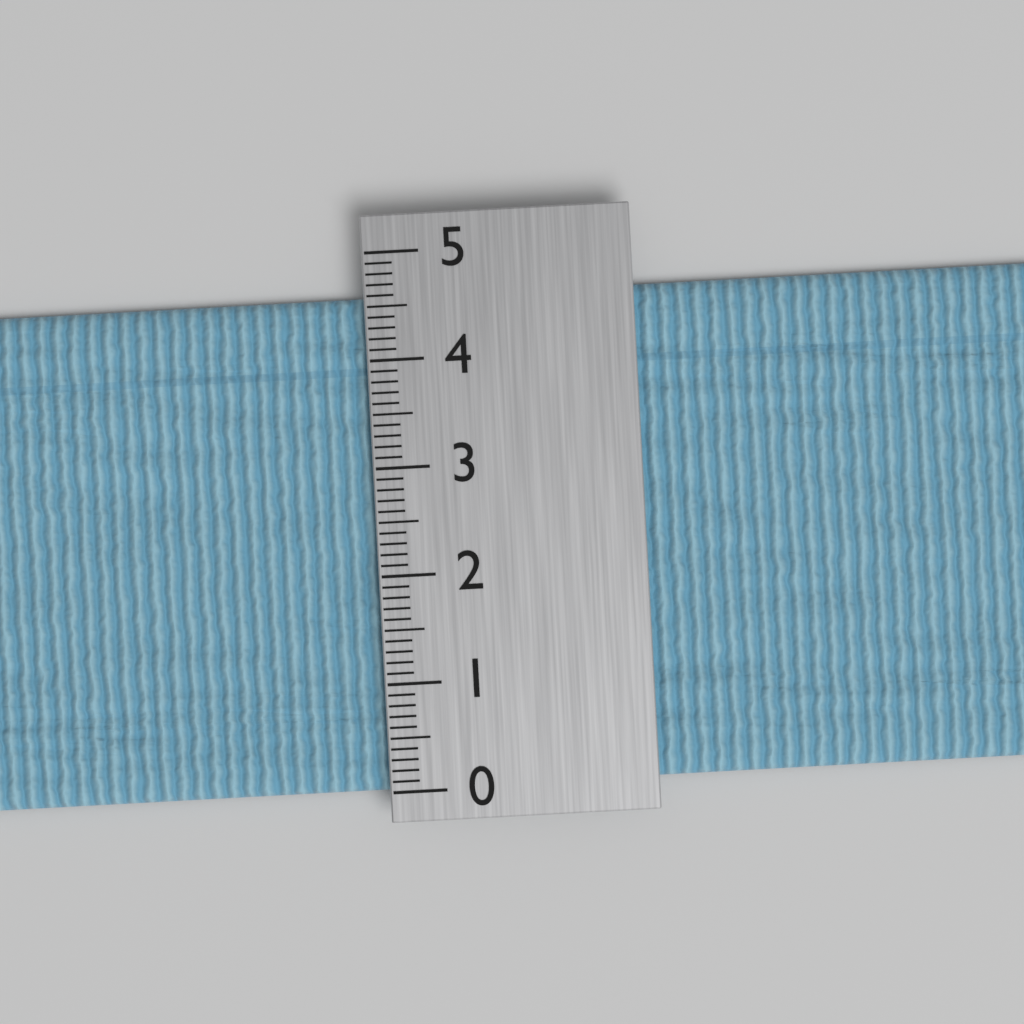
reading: 4.6 (no unit)
